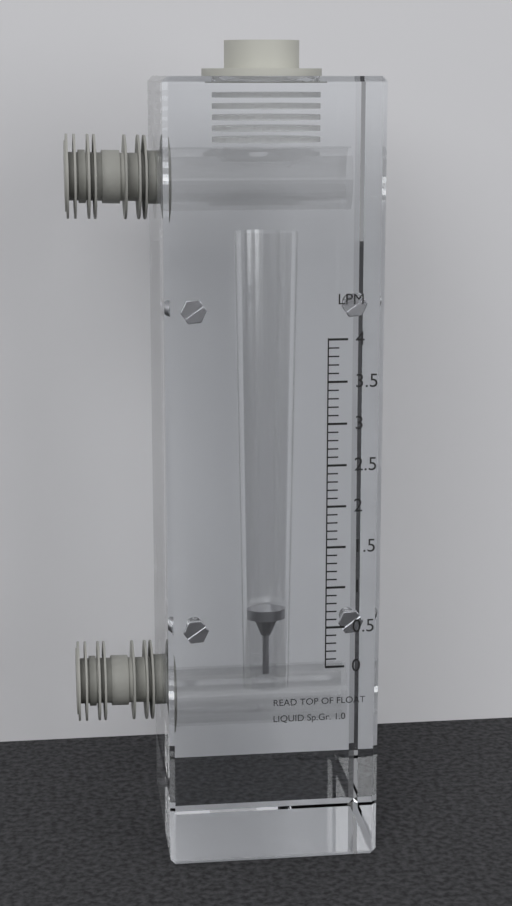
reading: 0.5 LPM
